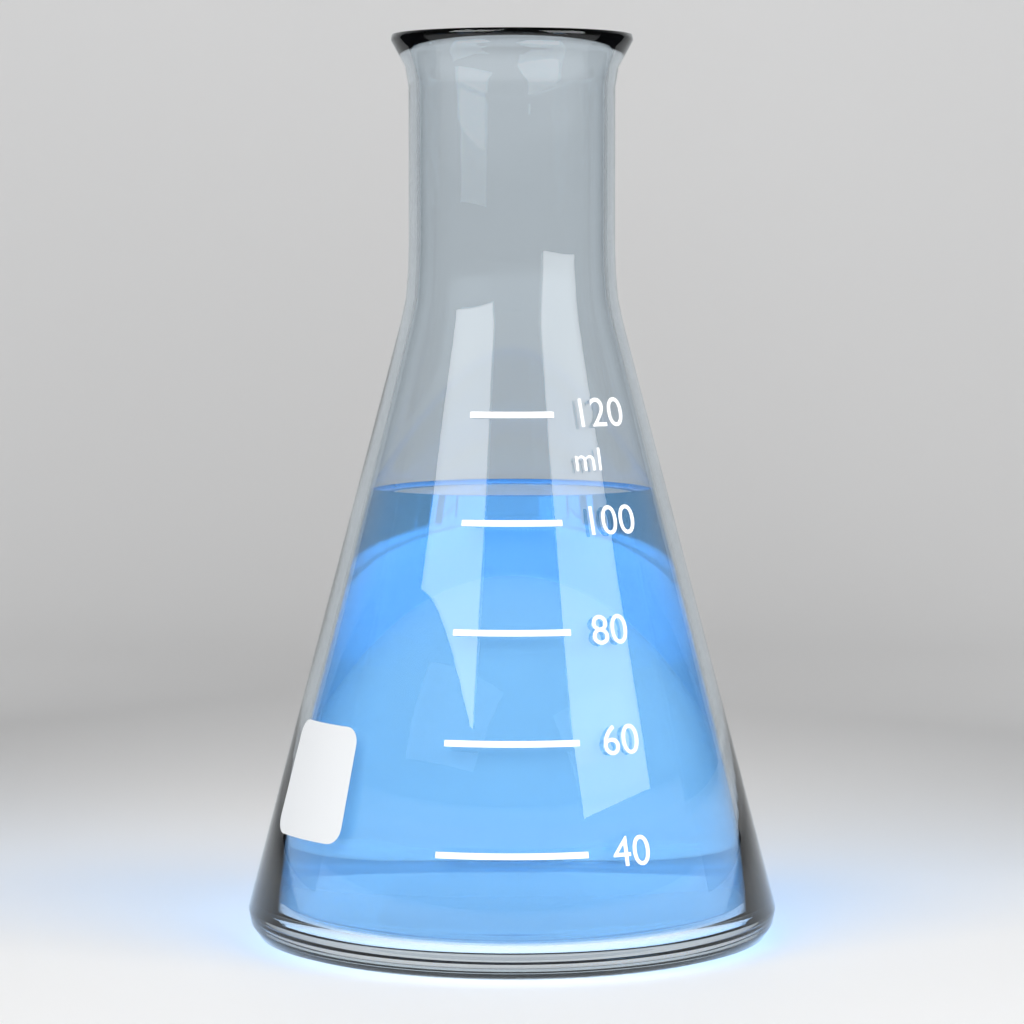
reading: 104 ml
